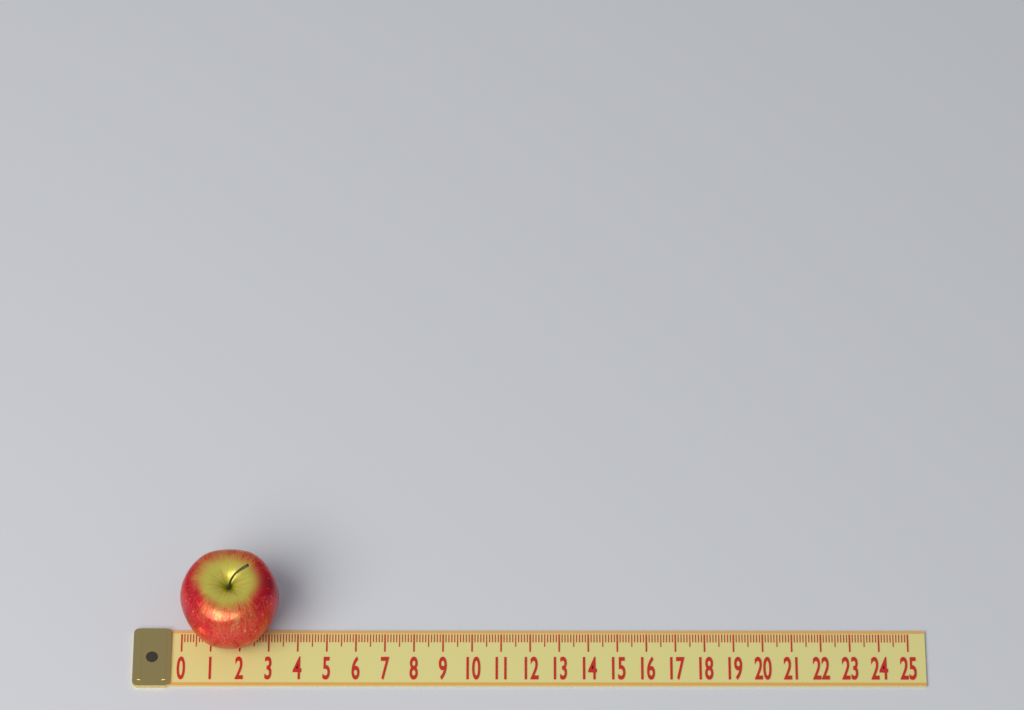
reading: 3.4 (no unit)
